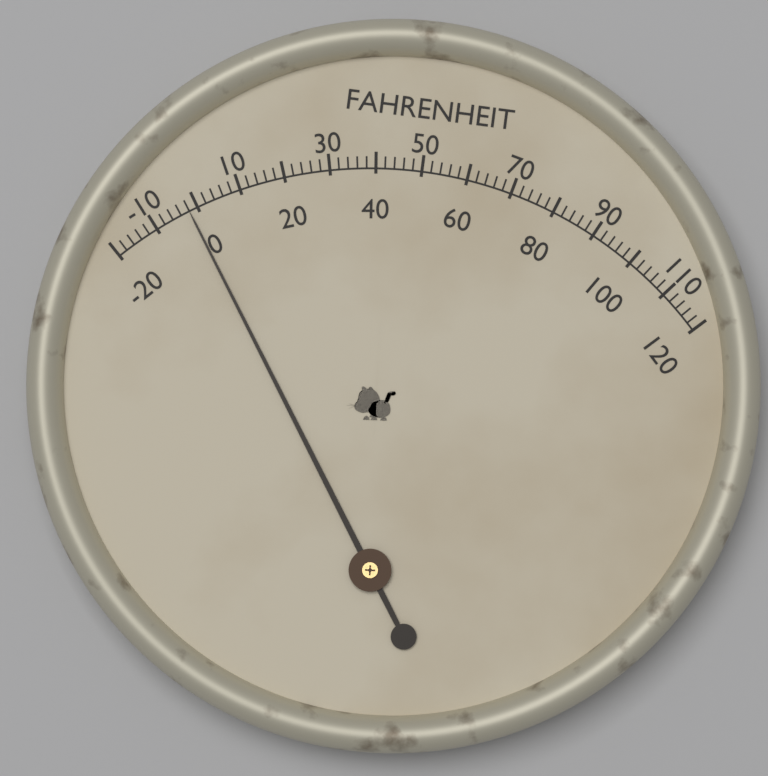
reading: -2 °F
